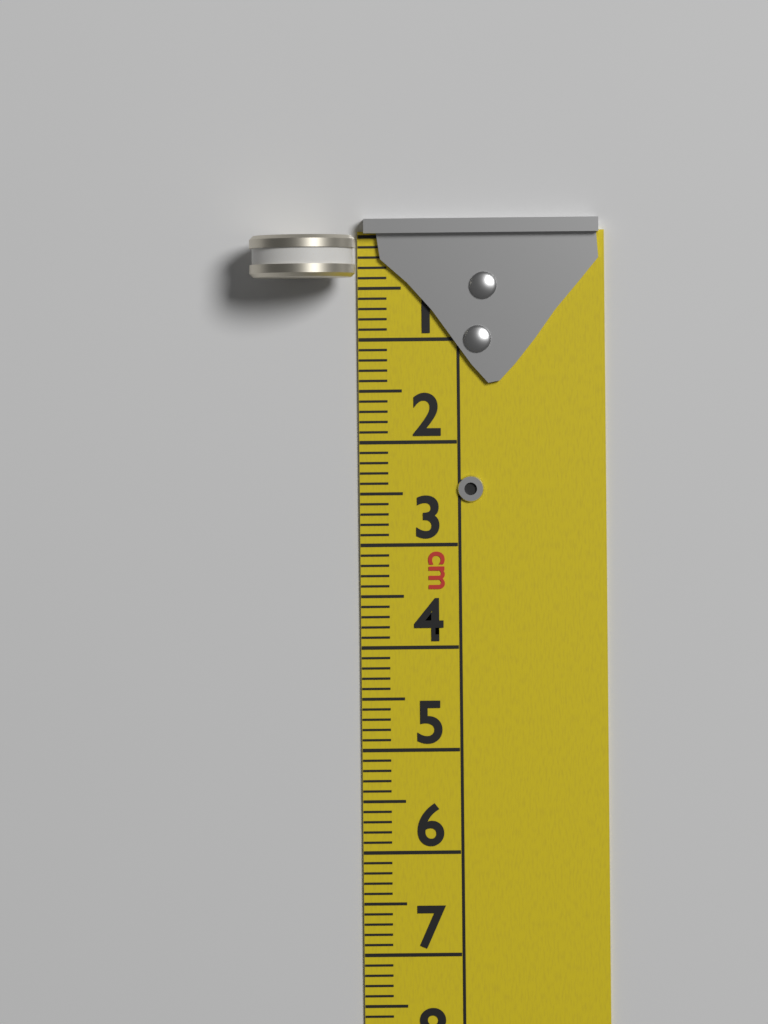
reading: 0.4 cm
